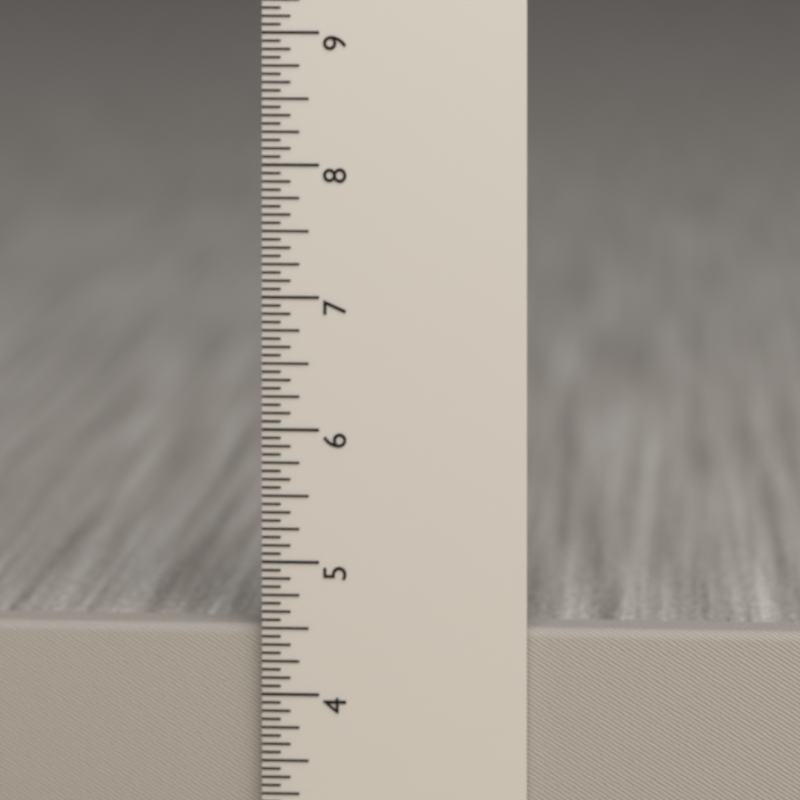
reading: 4.5000 in
